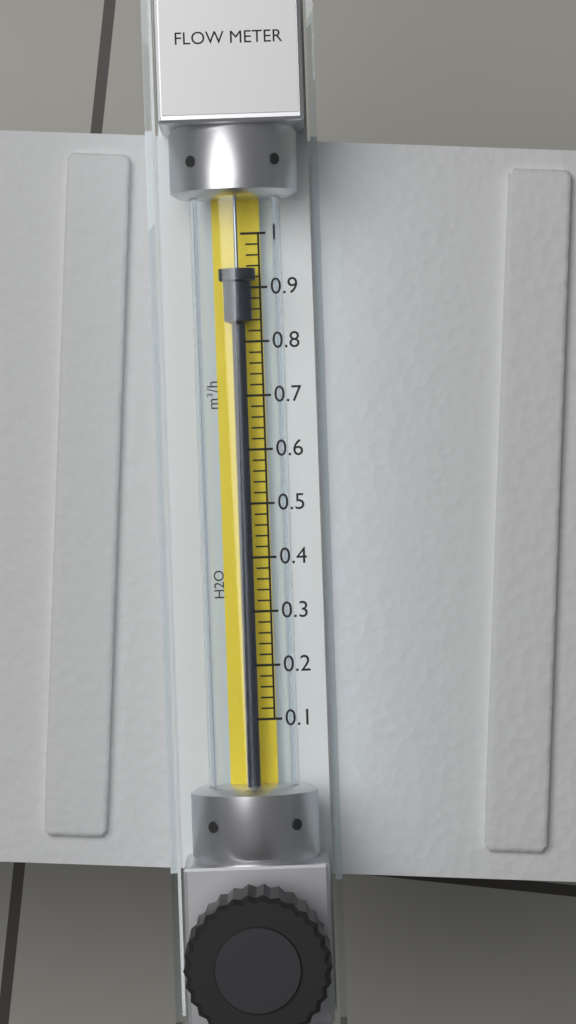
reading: 0.94 m³/h
